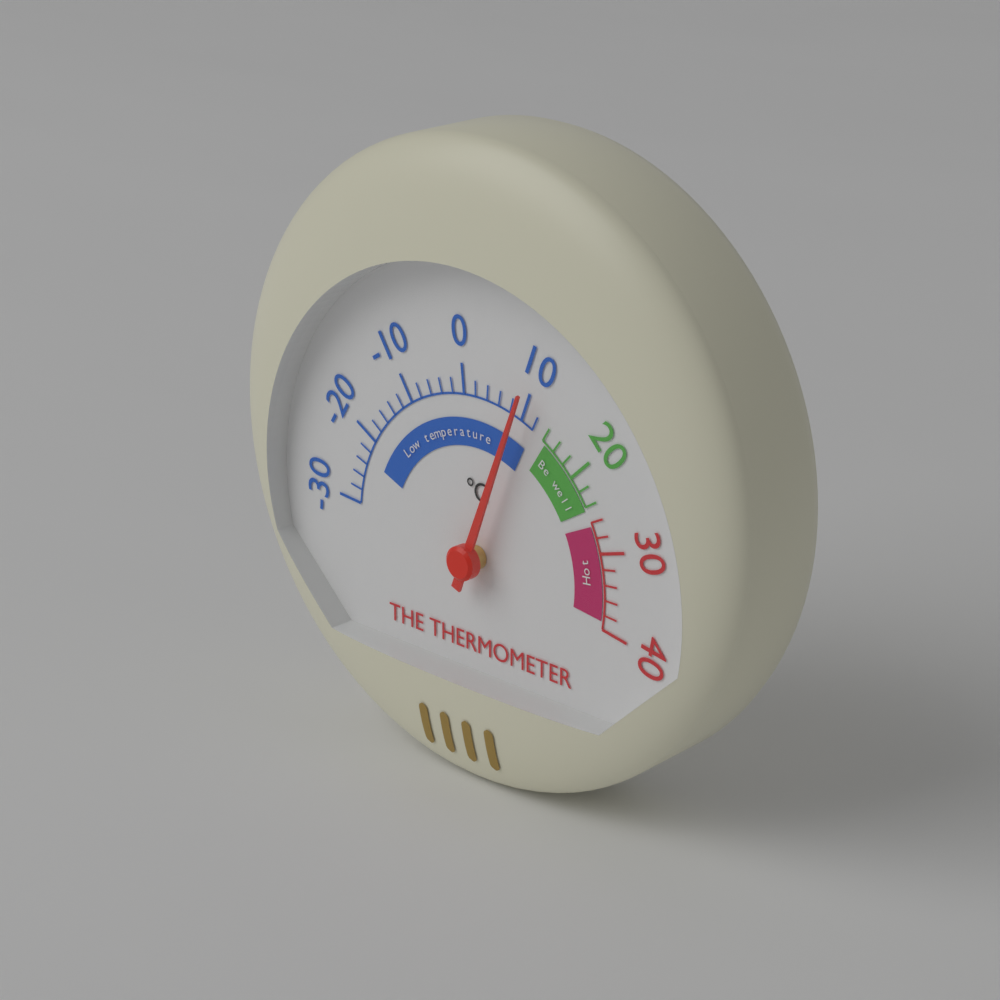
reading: 10 °C
